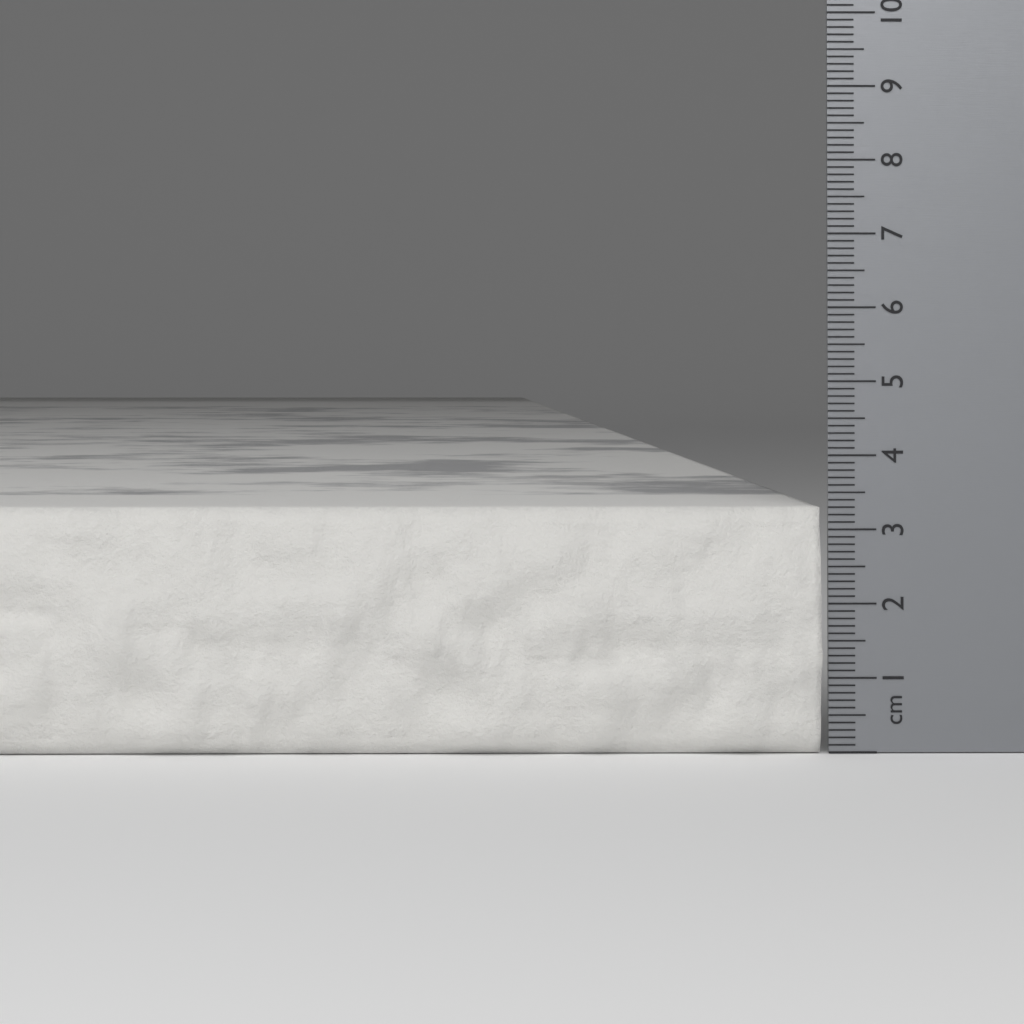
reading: 3.3 cm
